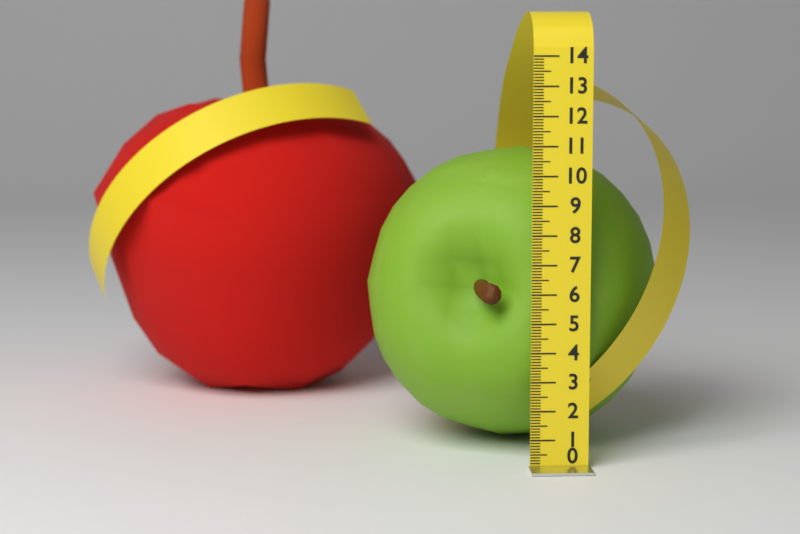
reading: 10.6 (no unit)
